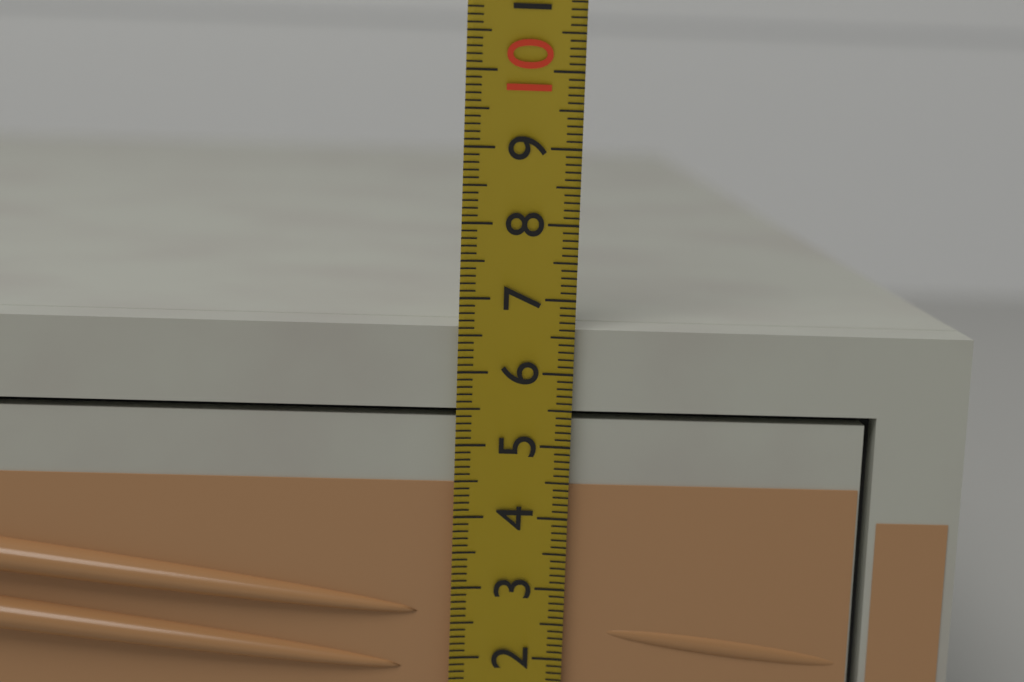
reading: 6.6 (no unit)
